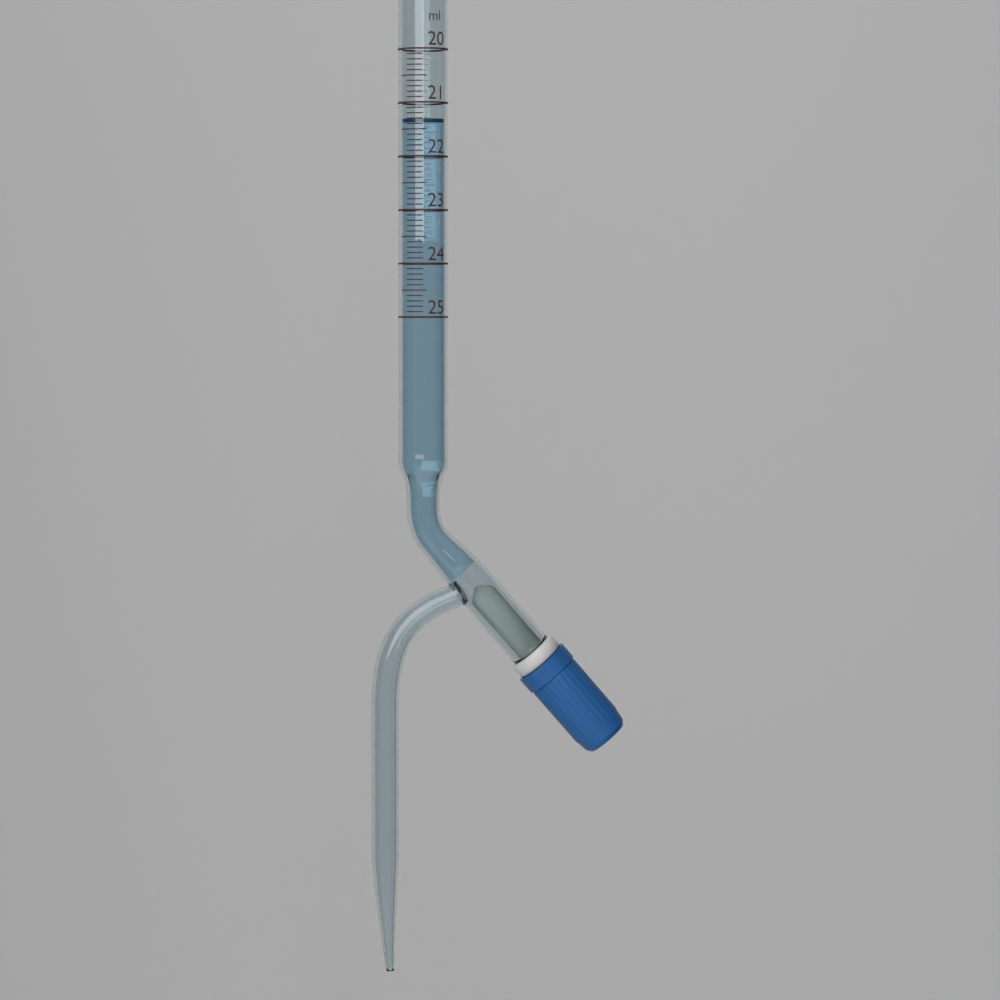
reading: 21.3 ml
